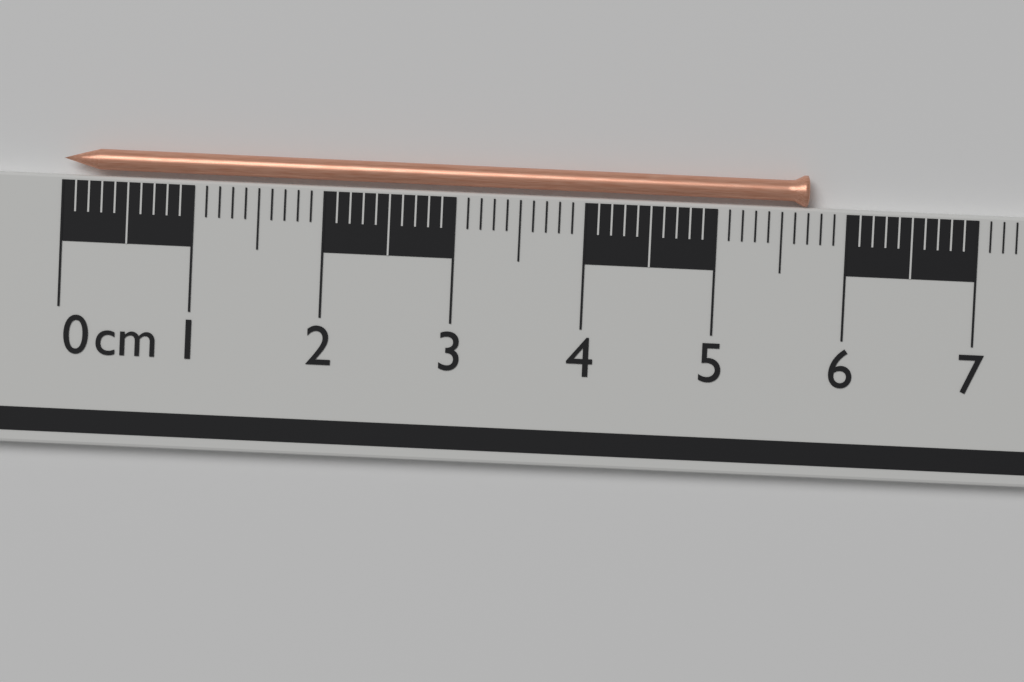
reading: 5.7 cm
